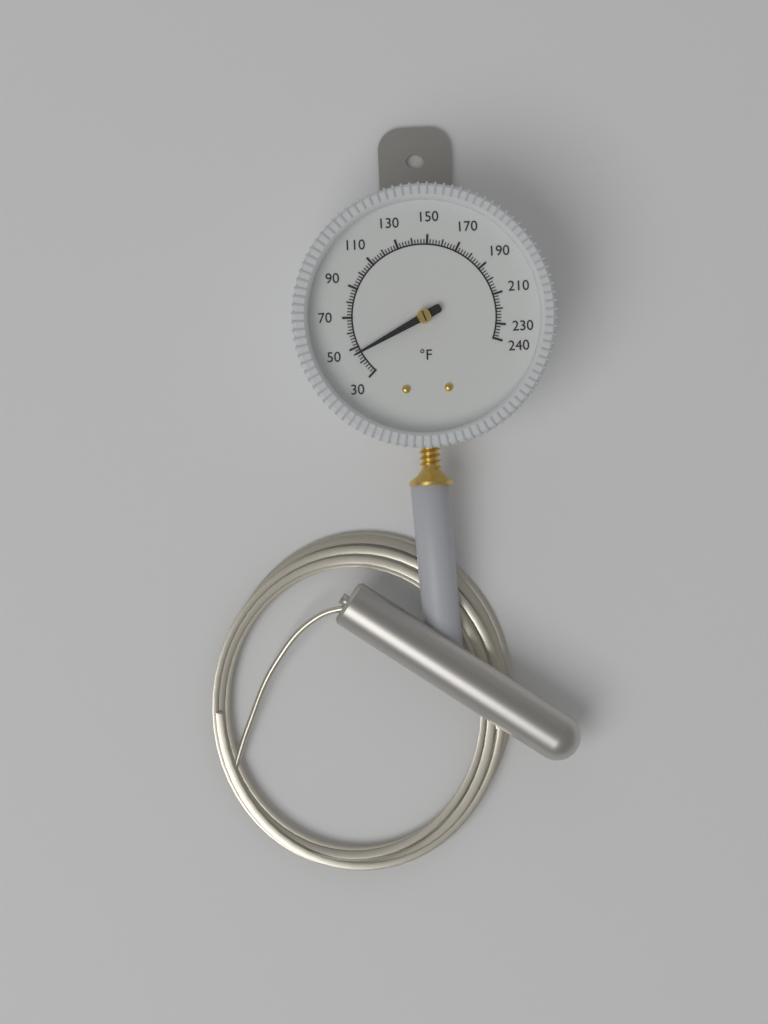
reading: 46 °F
